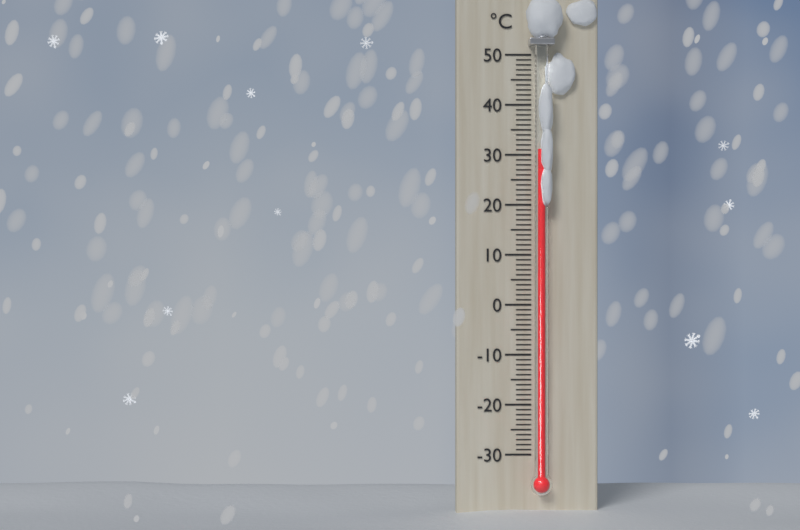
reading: 31 °C
